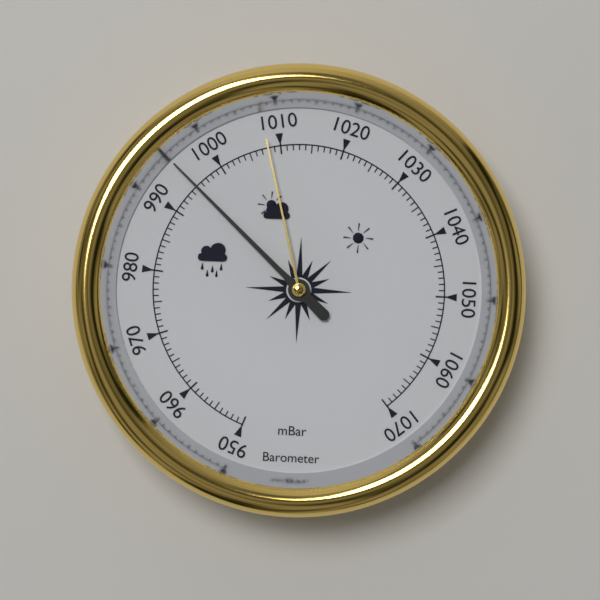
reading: 995 mbar
